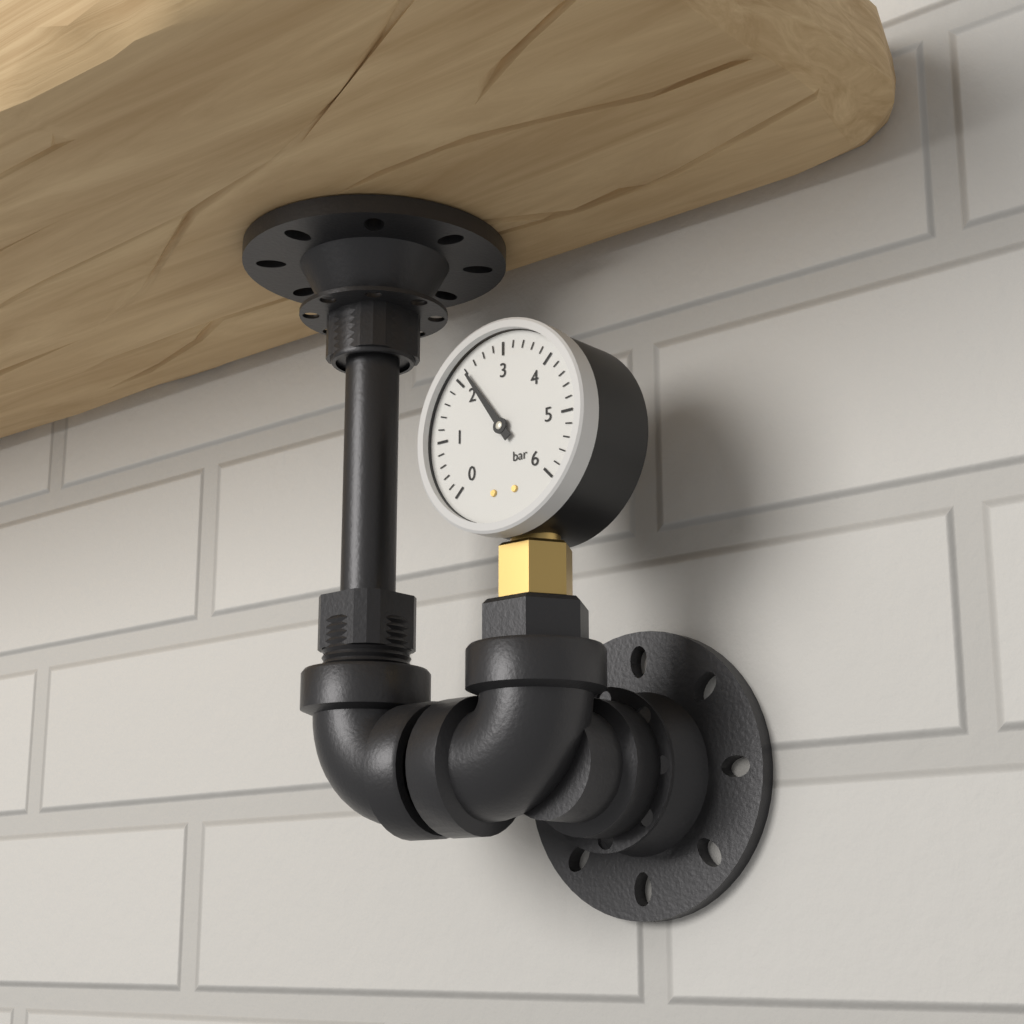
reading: 2.2 bar
